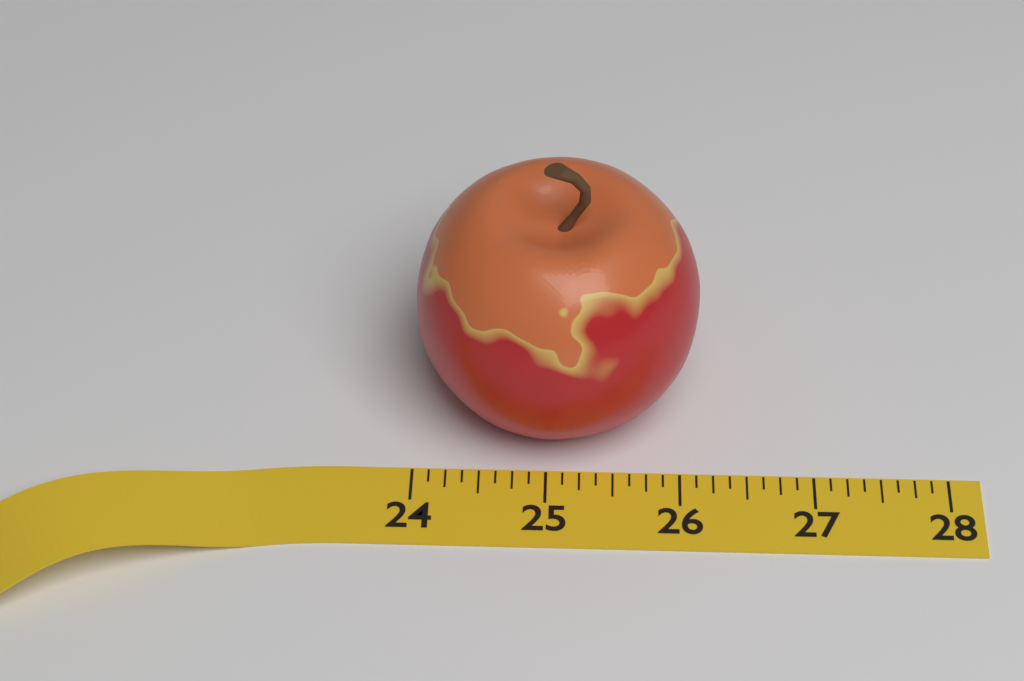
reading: 26.125 (no unit)
